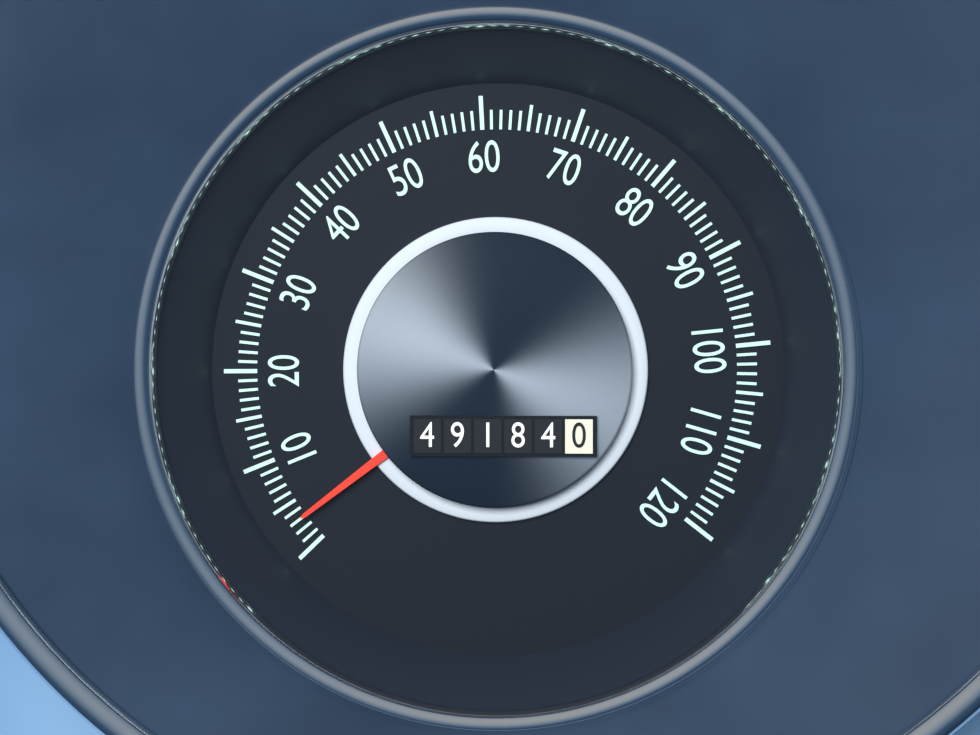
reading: 3 (no unit)
